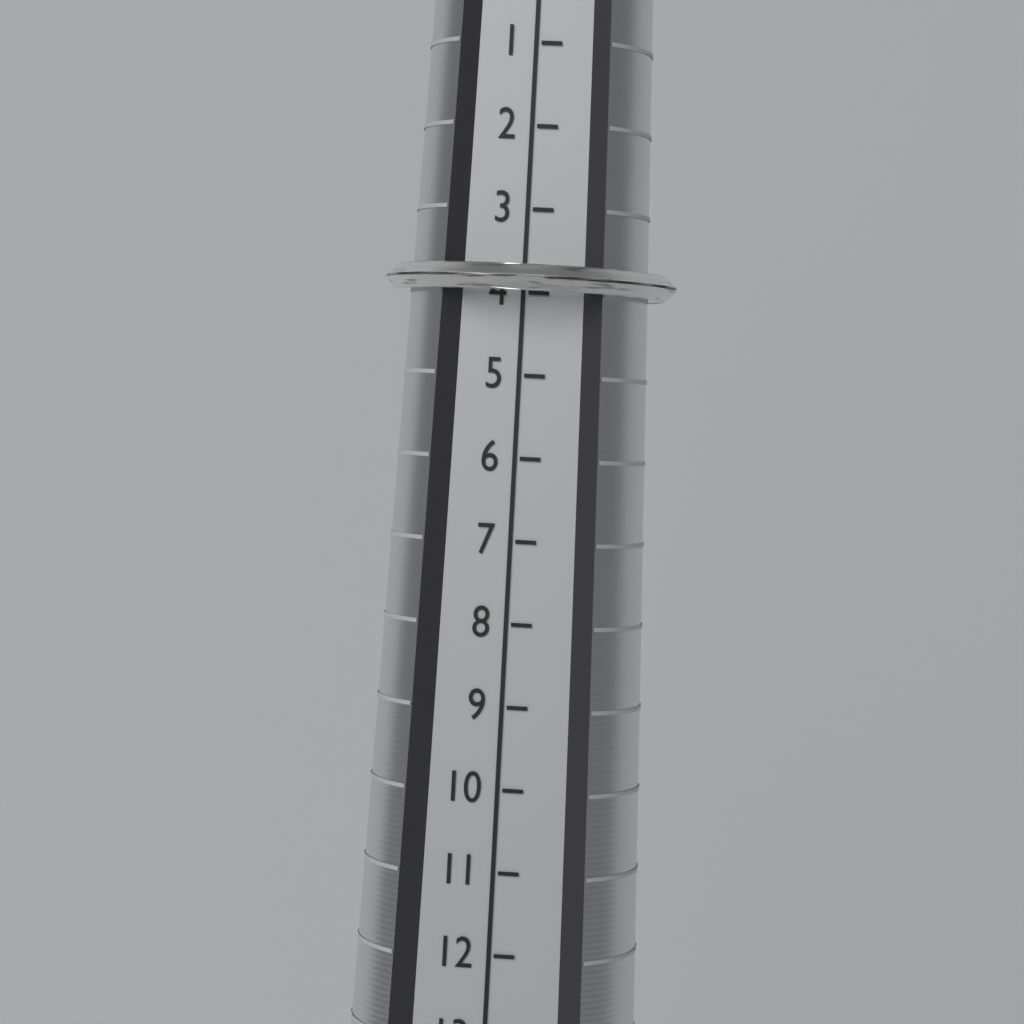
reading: 4 (no unit)
